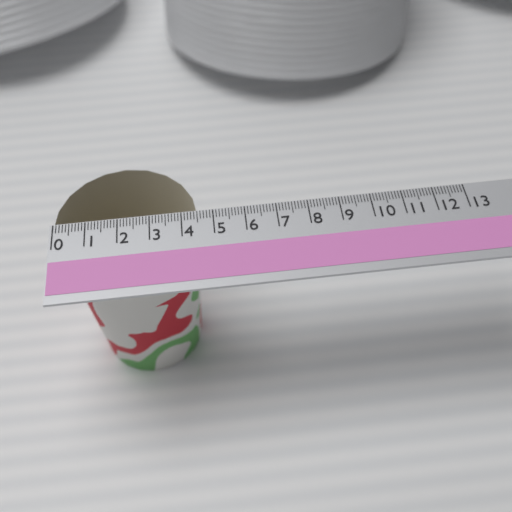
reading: 4.5 (no unit)
